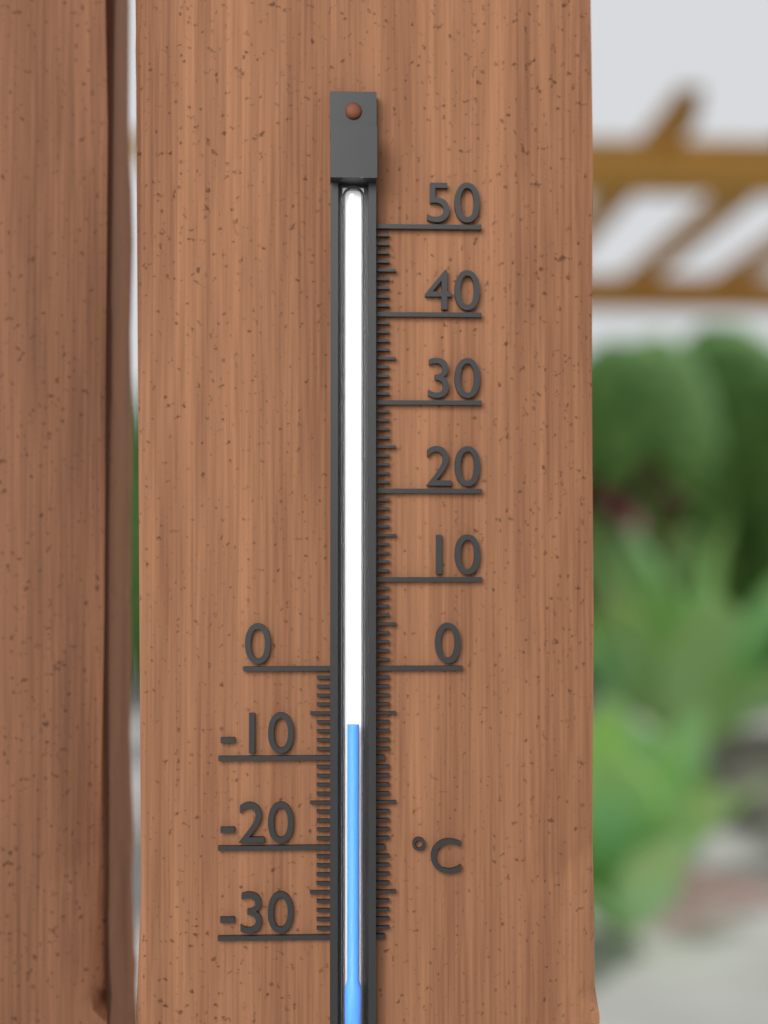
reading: -6 °C
